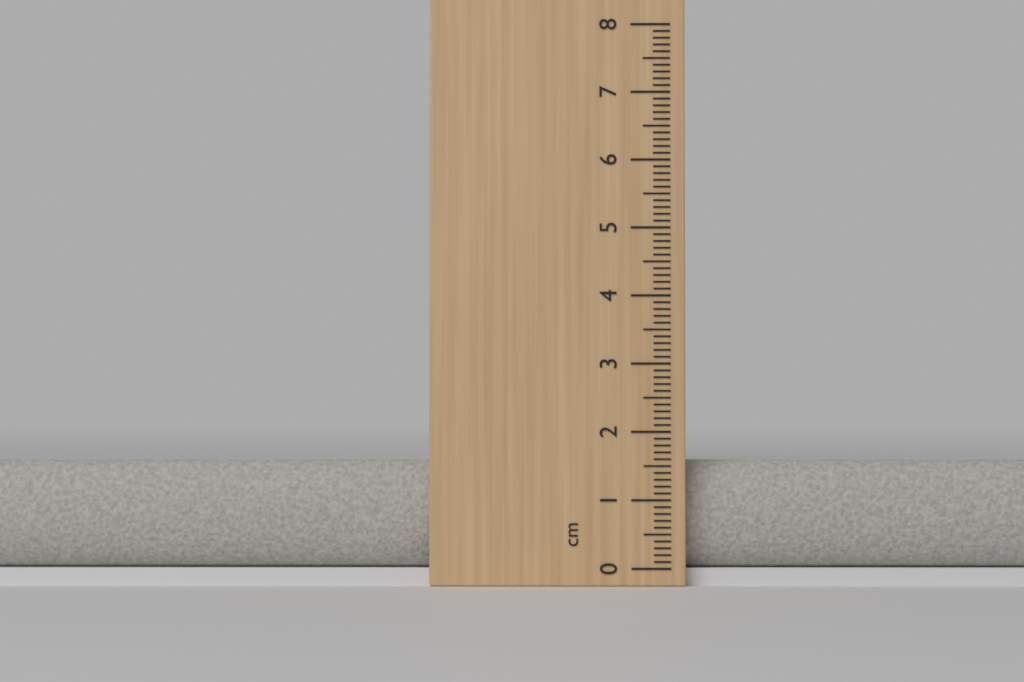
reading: 1.6 cm
